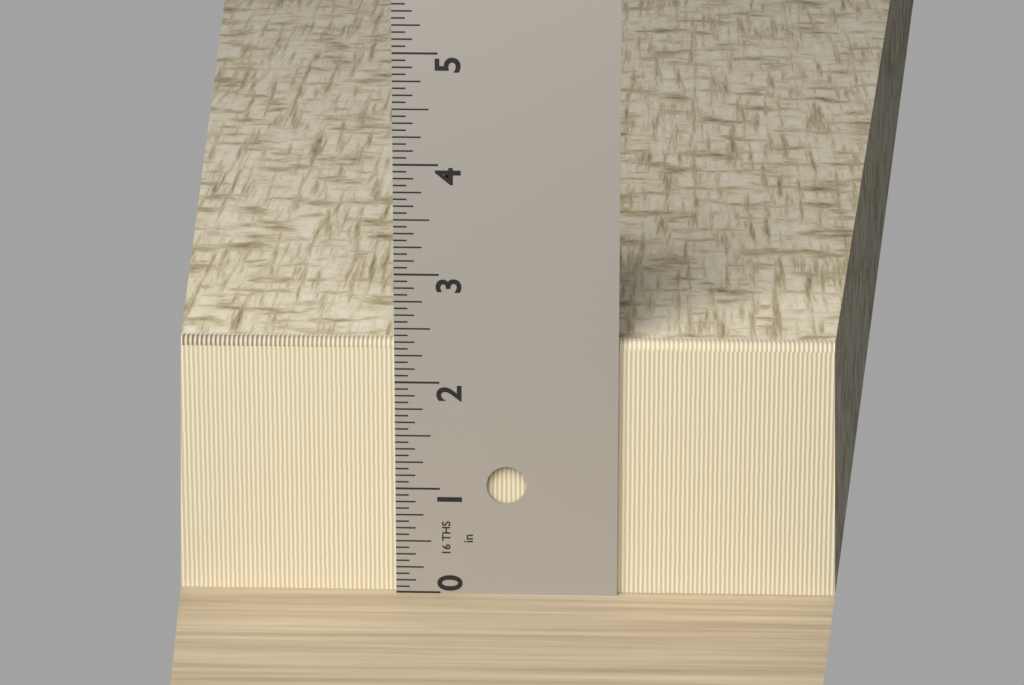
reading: 2.3750 in
